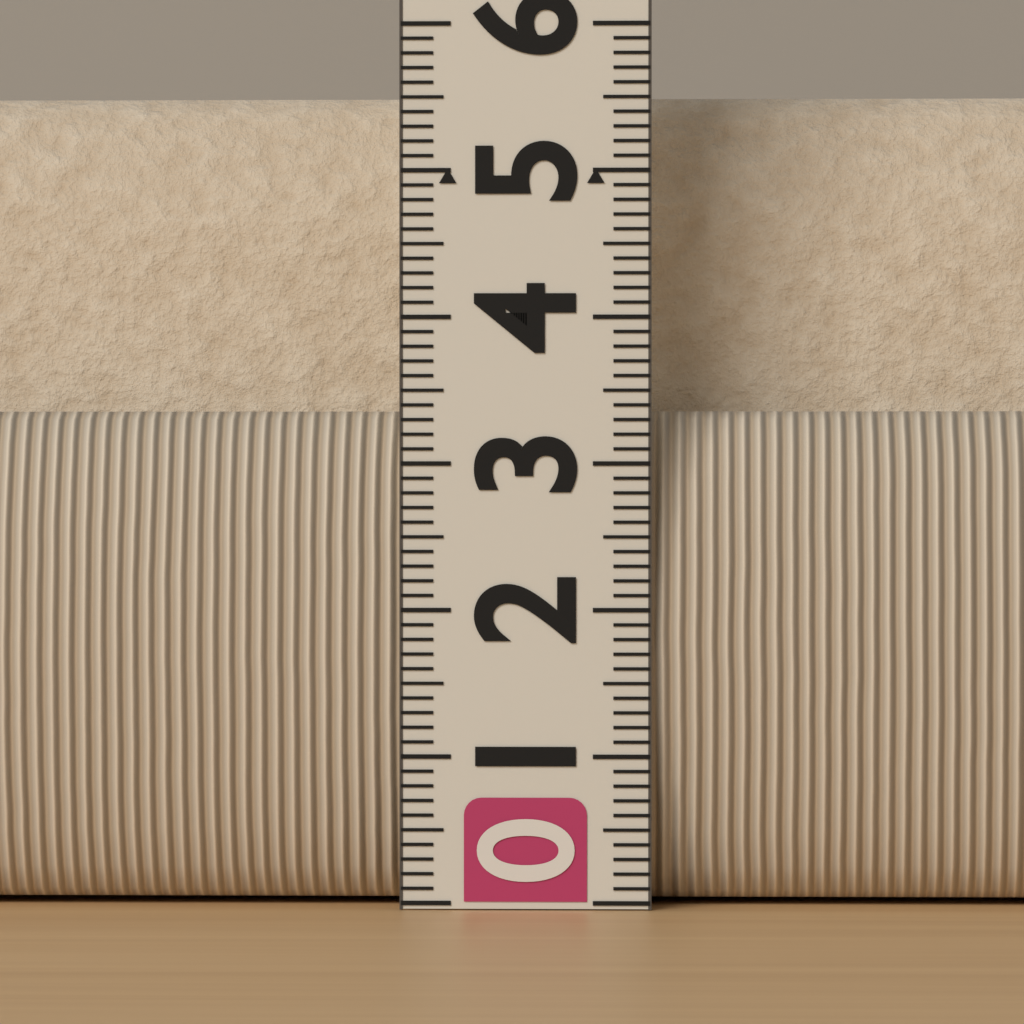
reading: 5.6 (no unit)
